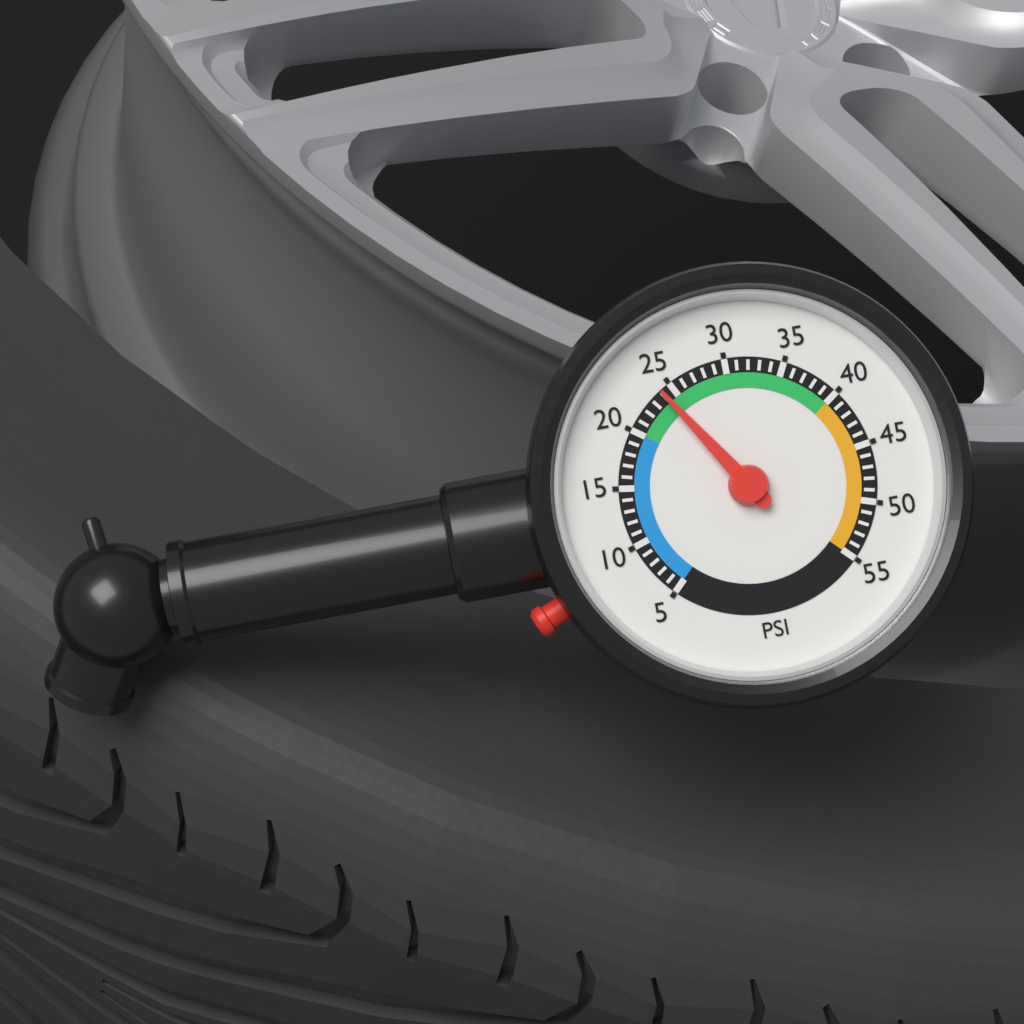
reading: 24 psi
